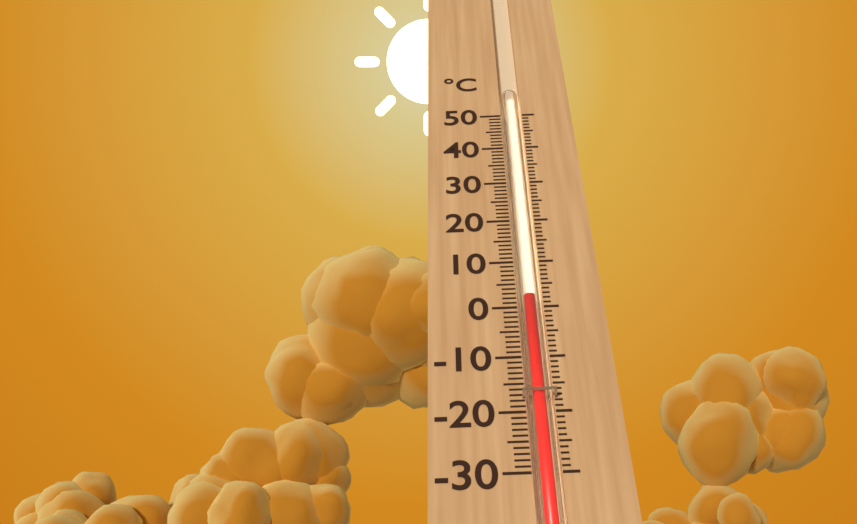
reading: 2 °C
